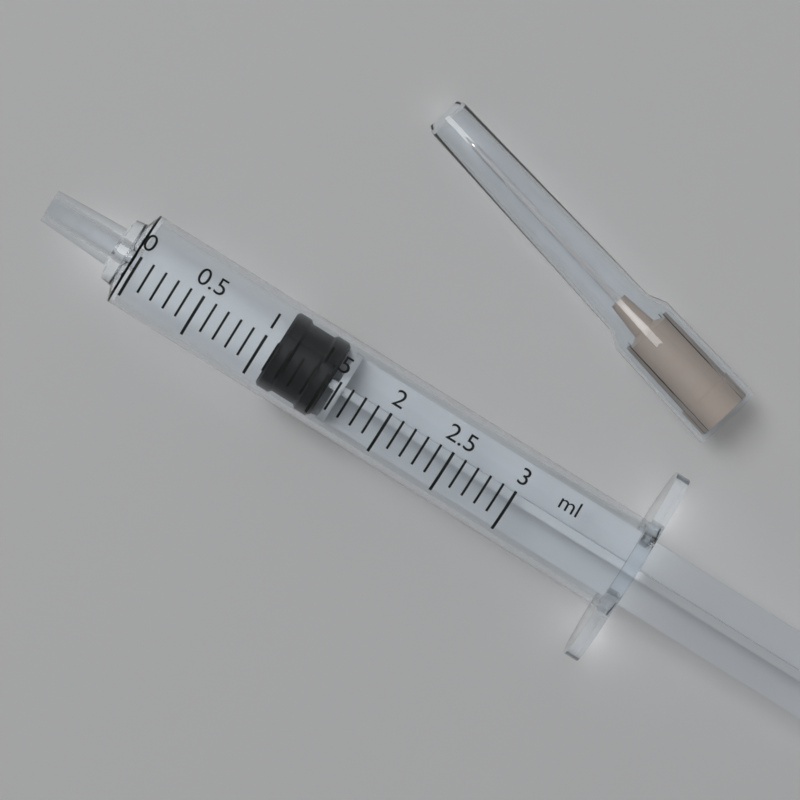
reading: 1.1 ml
